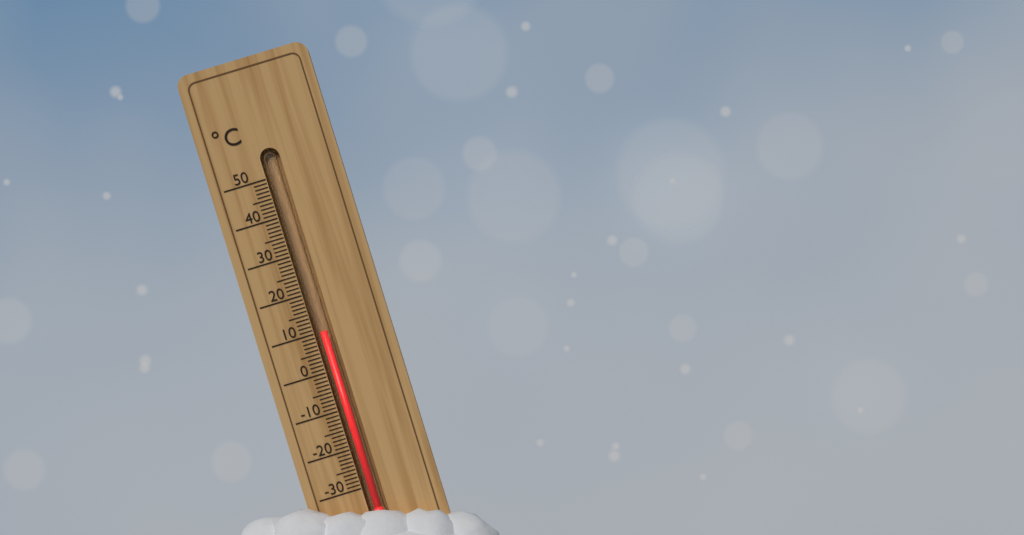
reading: 10 °C
